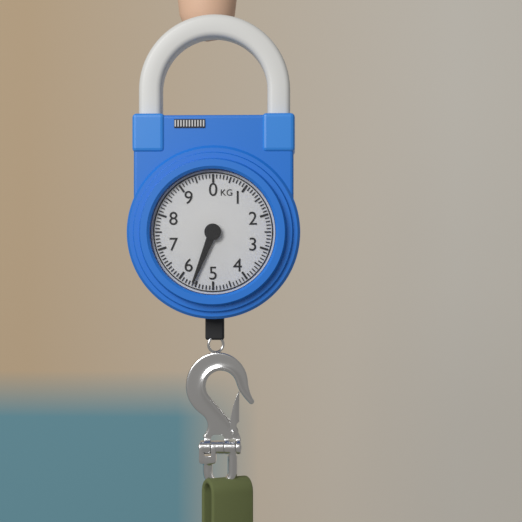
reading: 5.6 kg
